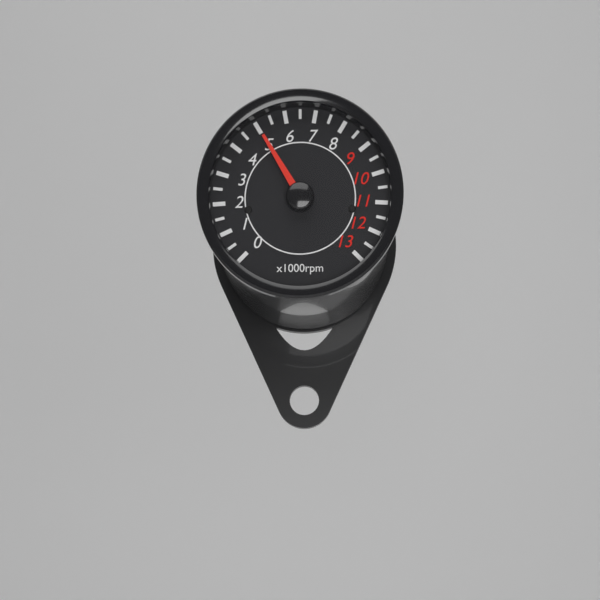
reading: 5000 rpm
